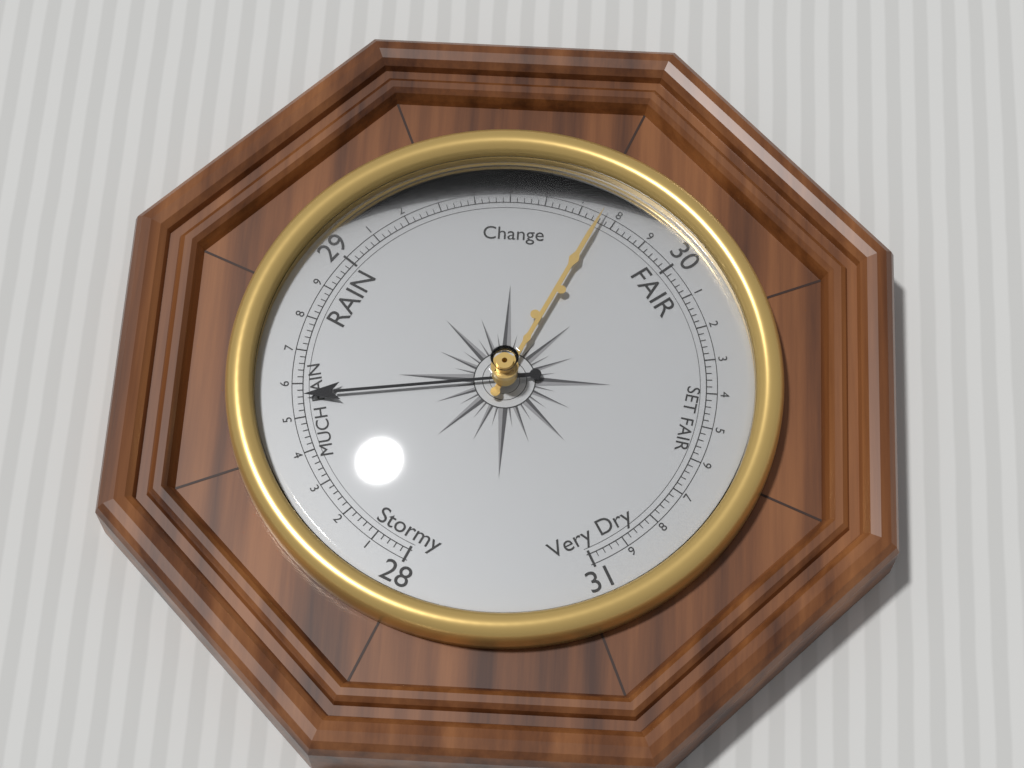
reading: 28.56 (no unit)
